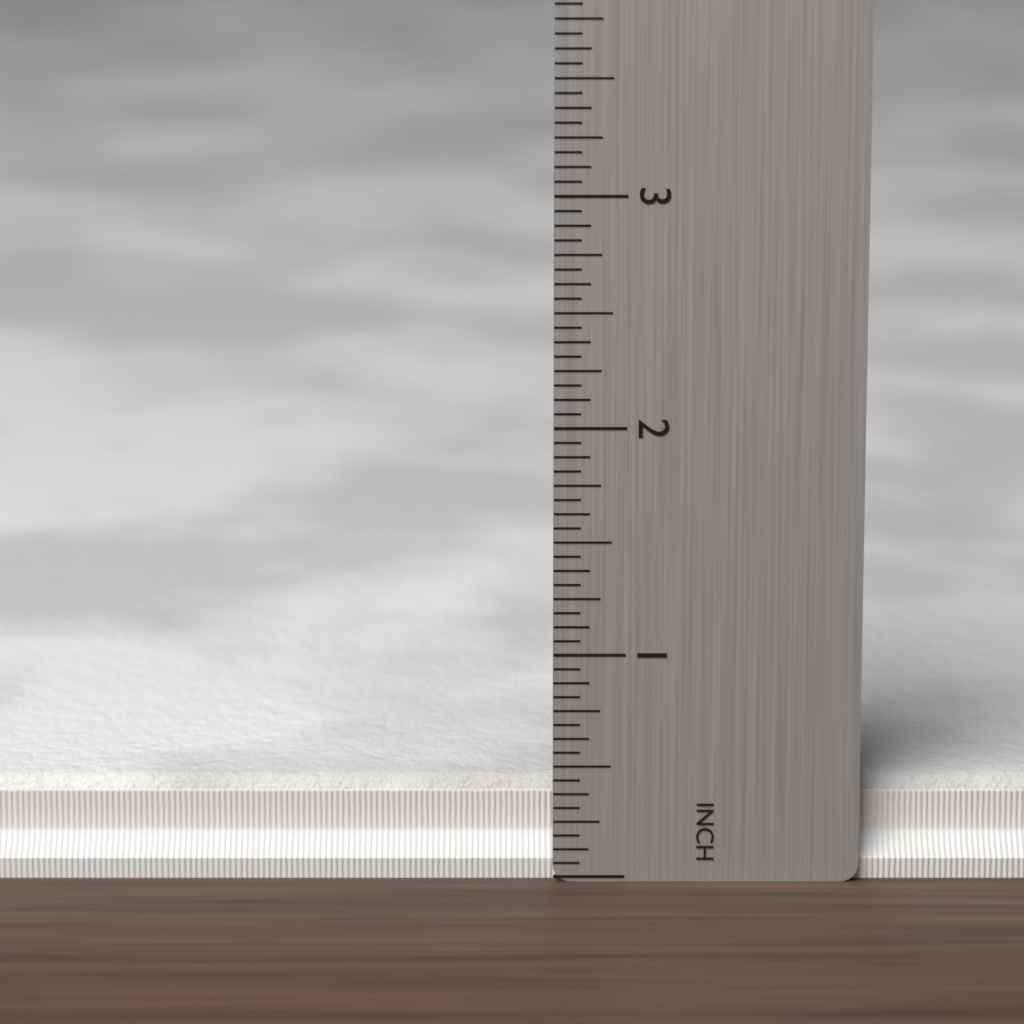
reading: 0.4000 in
